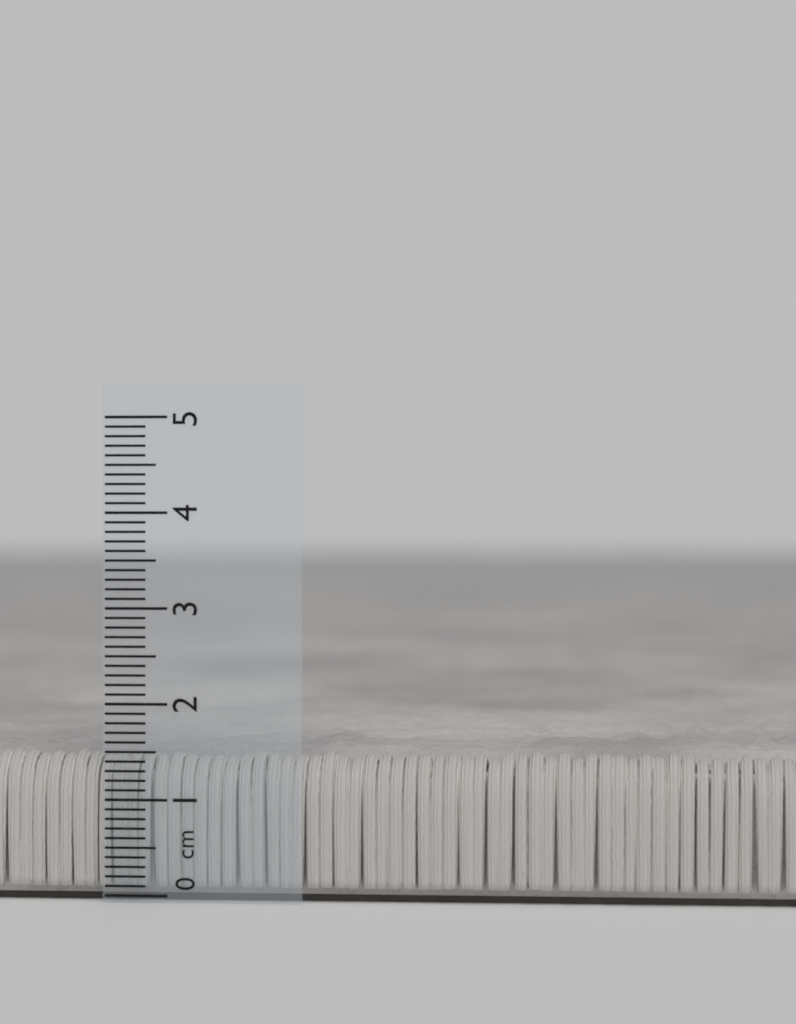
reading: 1.6 cm
